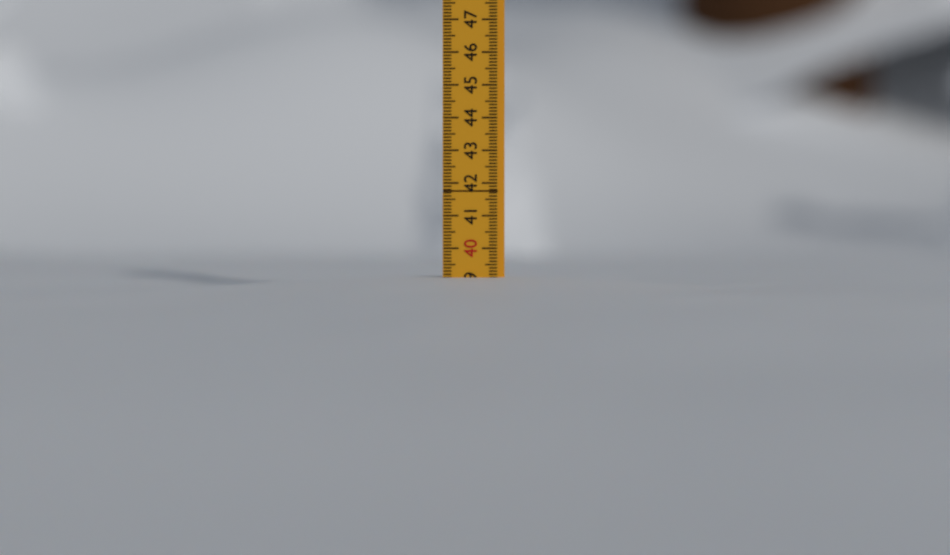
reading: 39.1 (no unit)
